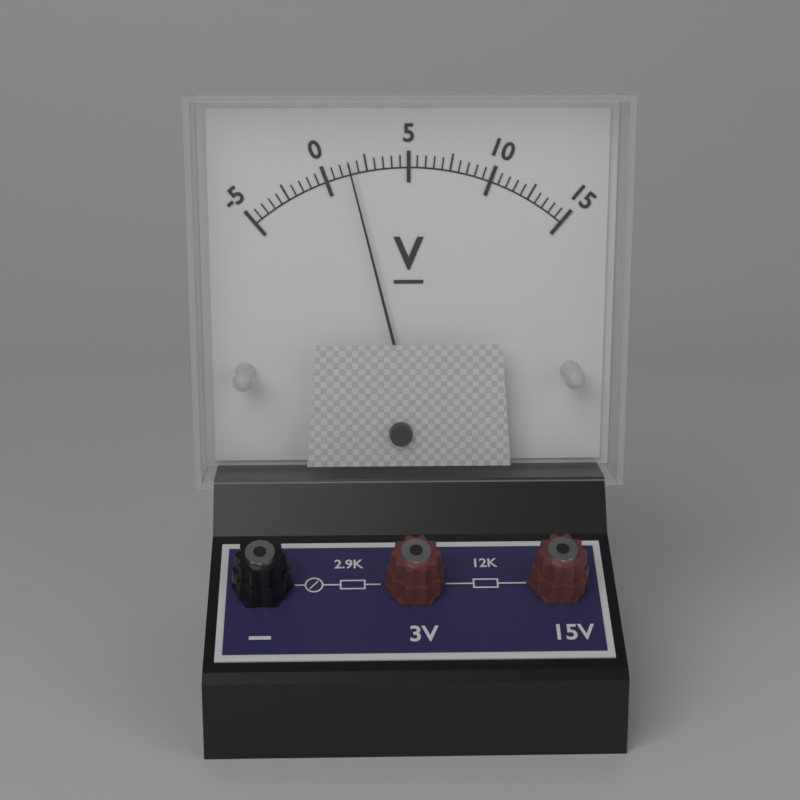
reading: 1.5 V
